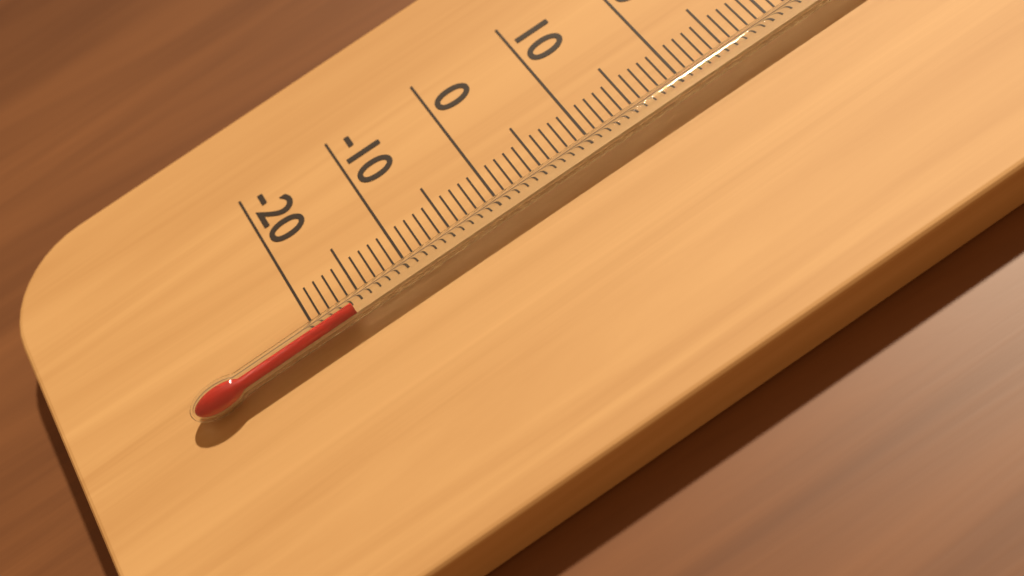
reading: -16 °C
